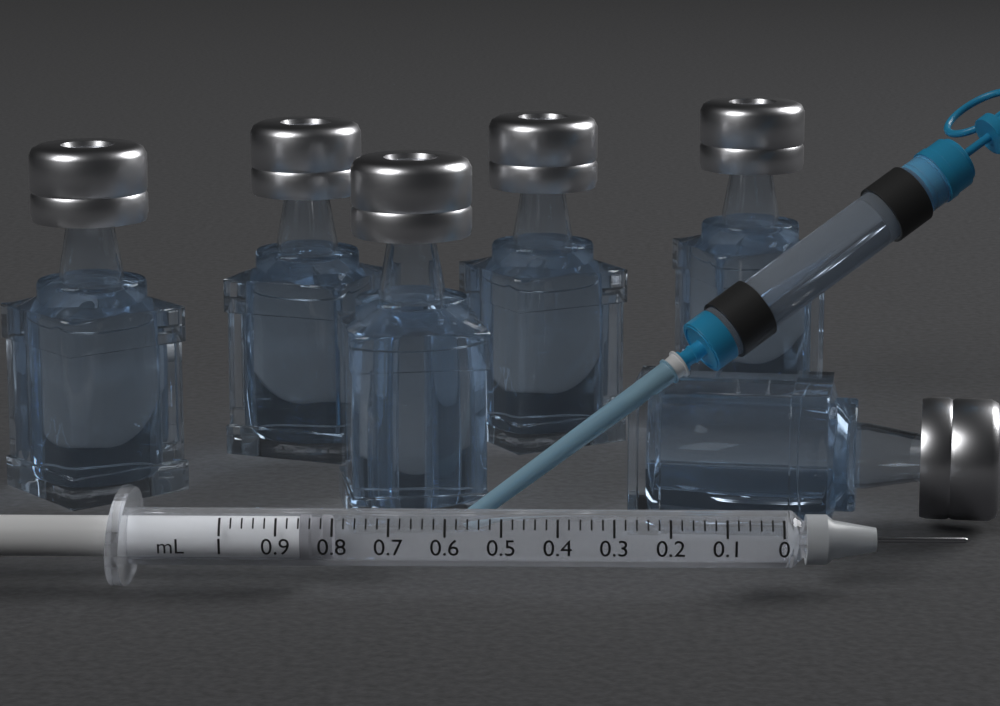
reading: 0.80 mL
